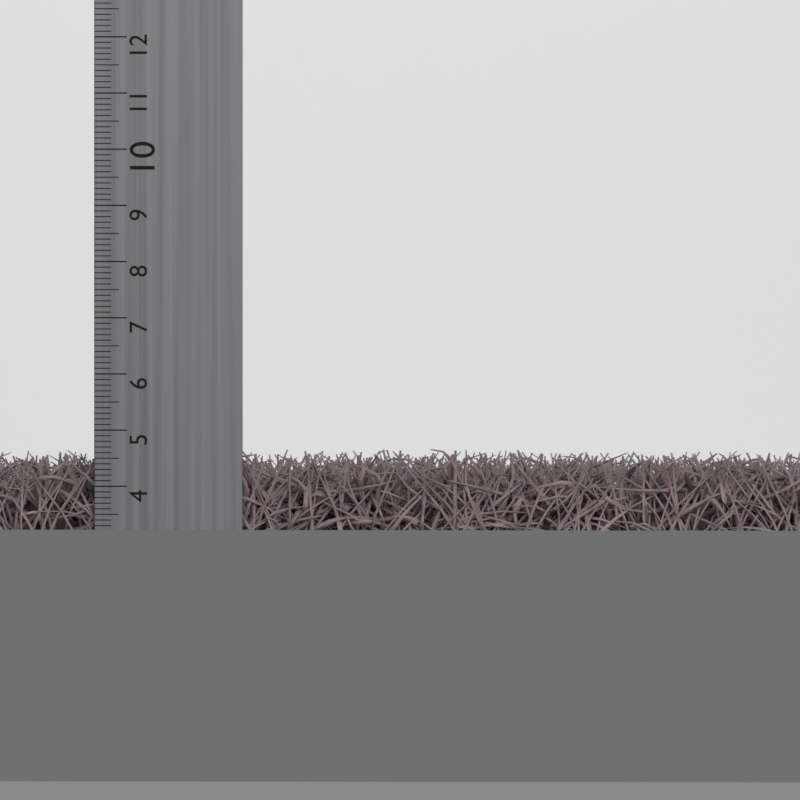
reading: 4.7 cm
